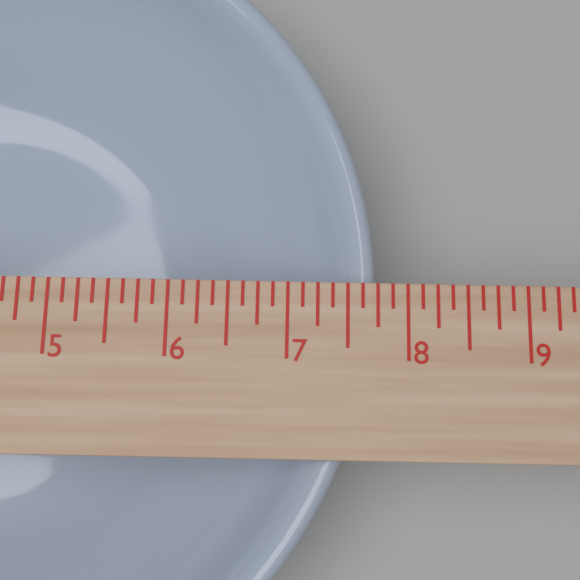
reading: 7.750 in
